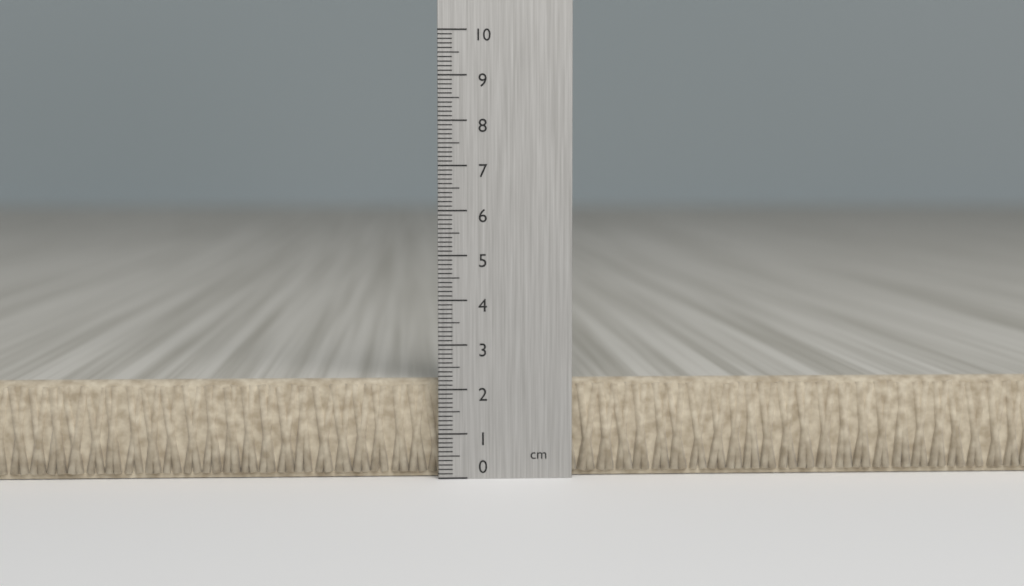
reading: 2.2 cm
